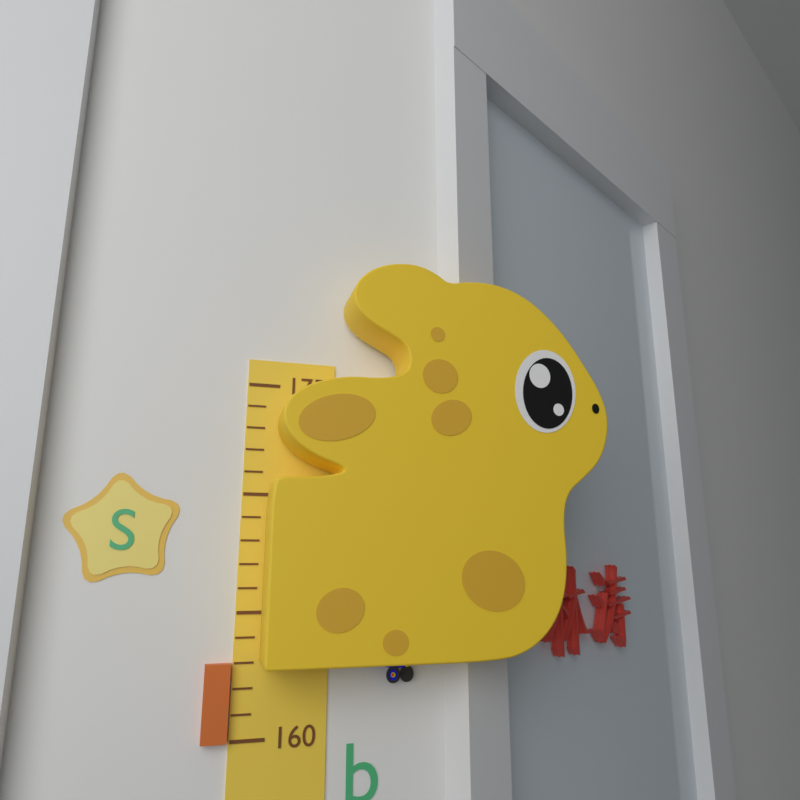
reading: 163 (no unit)
